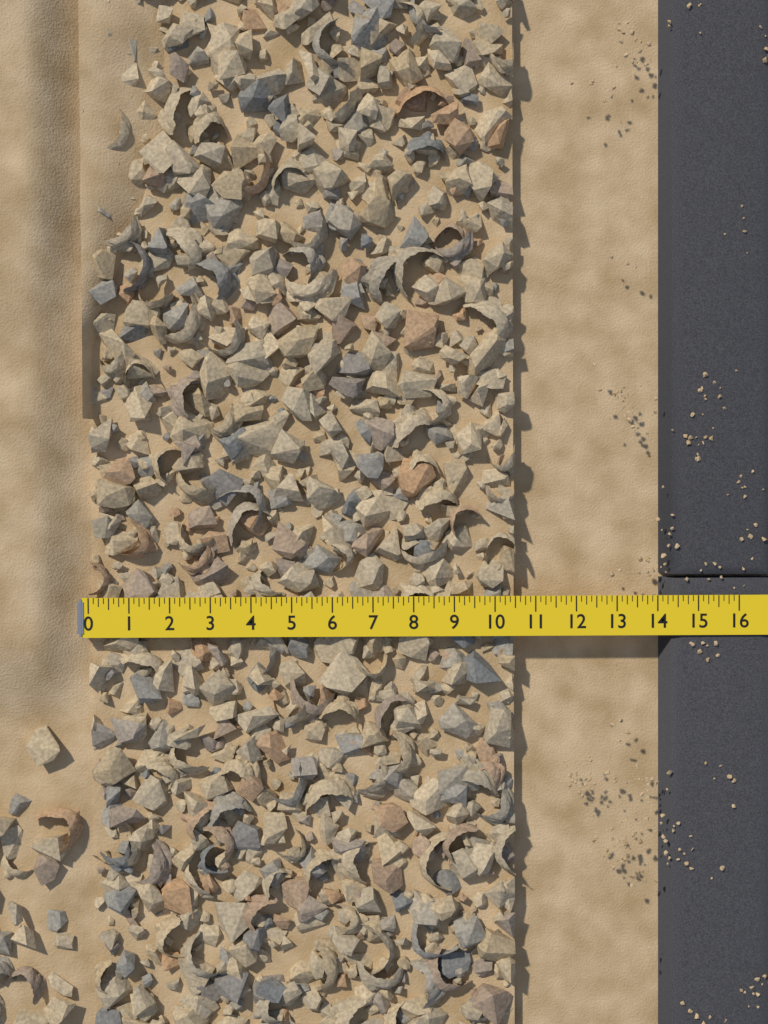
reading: 10.500 (no unit)
